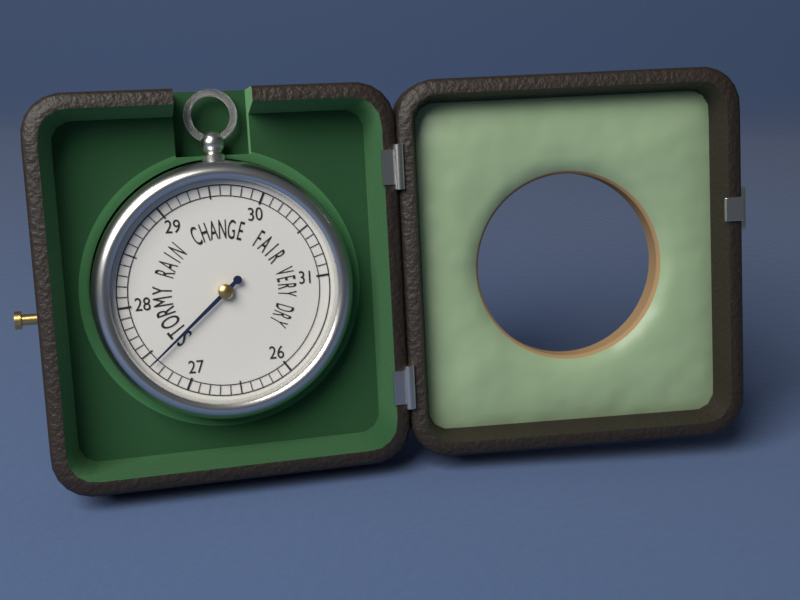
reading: 27.4 (no unit)
